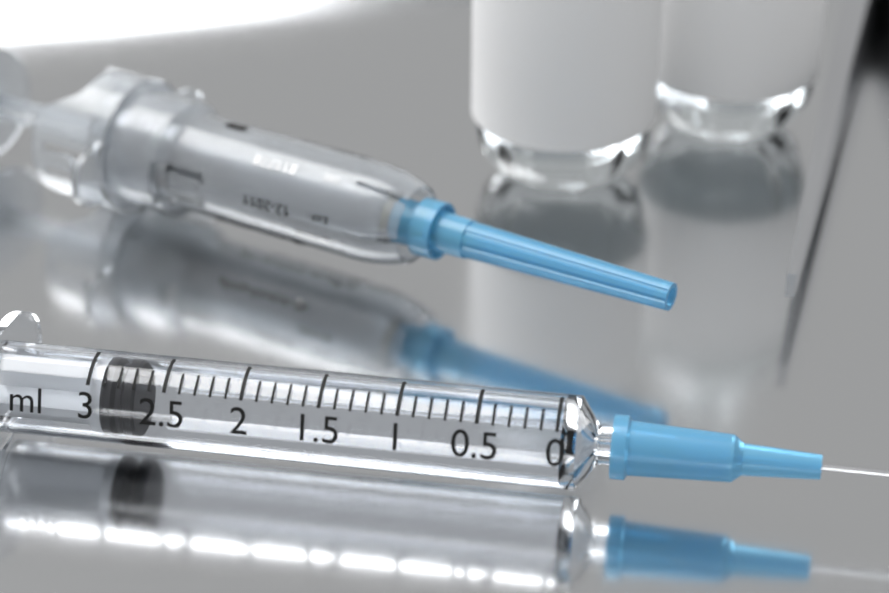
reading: 2.7 ml
